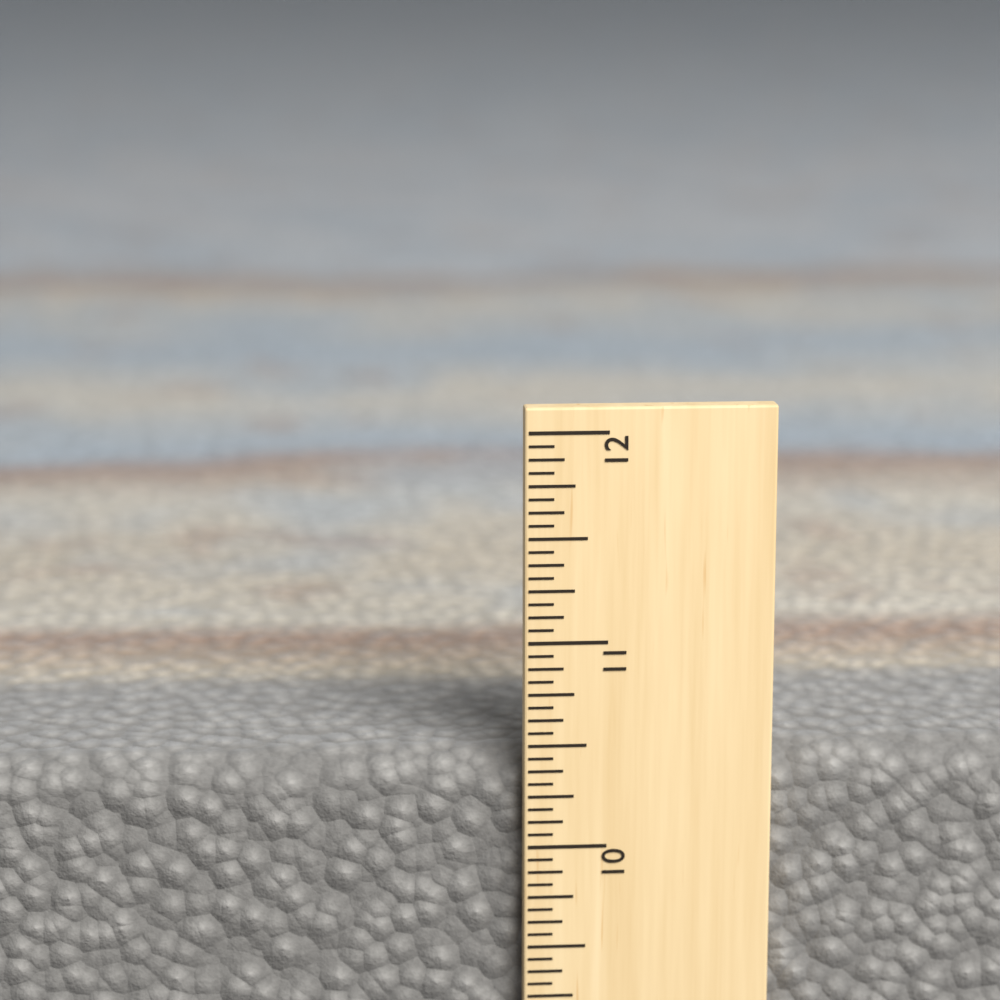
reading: 10.4375 in
